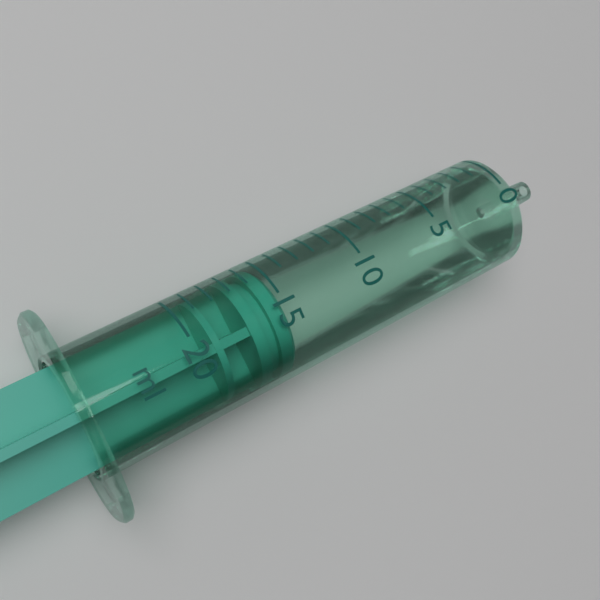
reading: 15 ml
